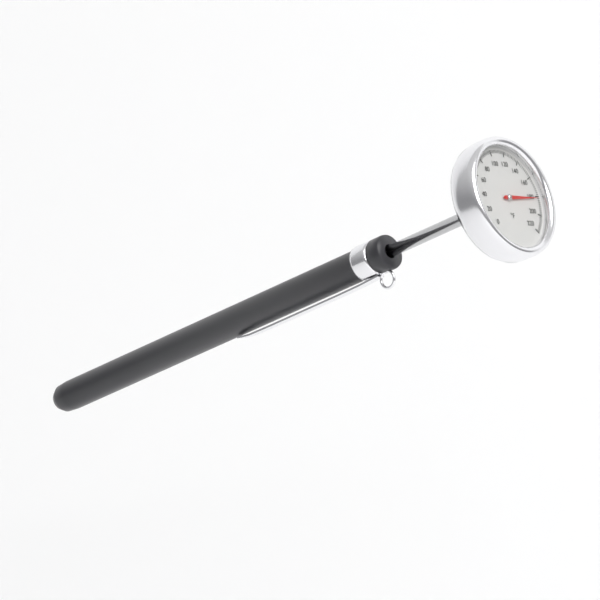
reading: 182 °F
